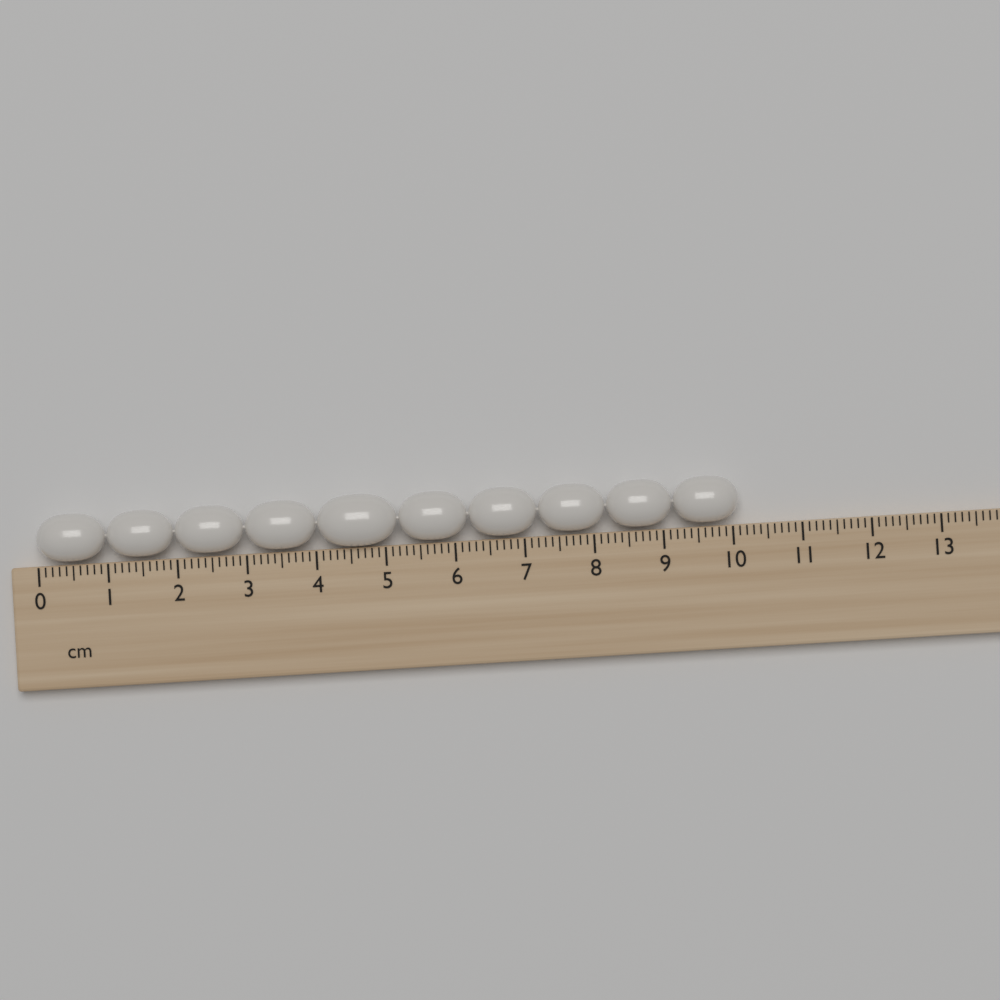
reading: 10.1 cm
